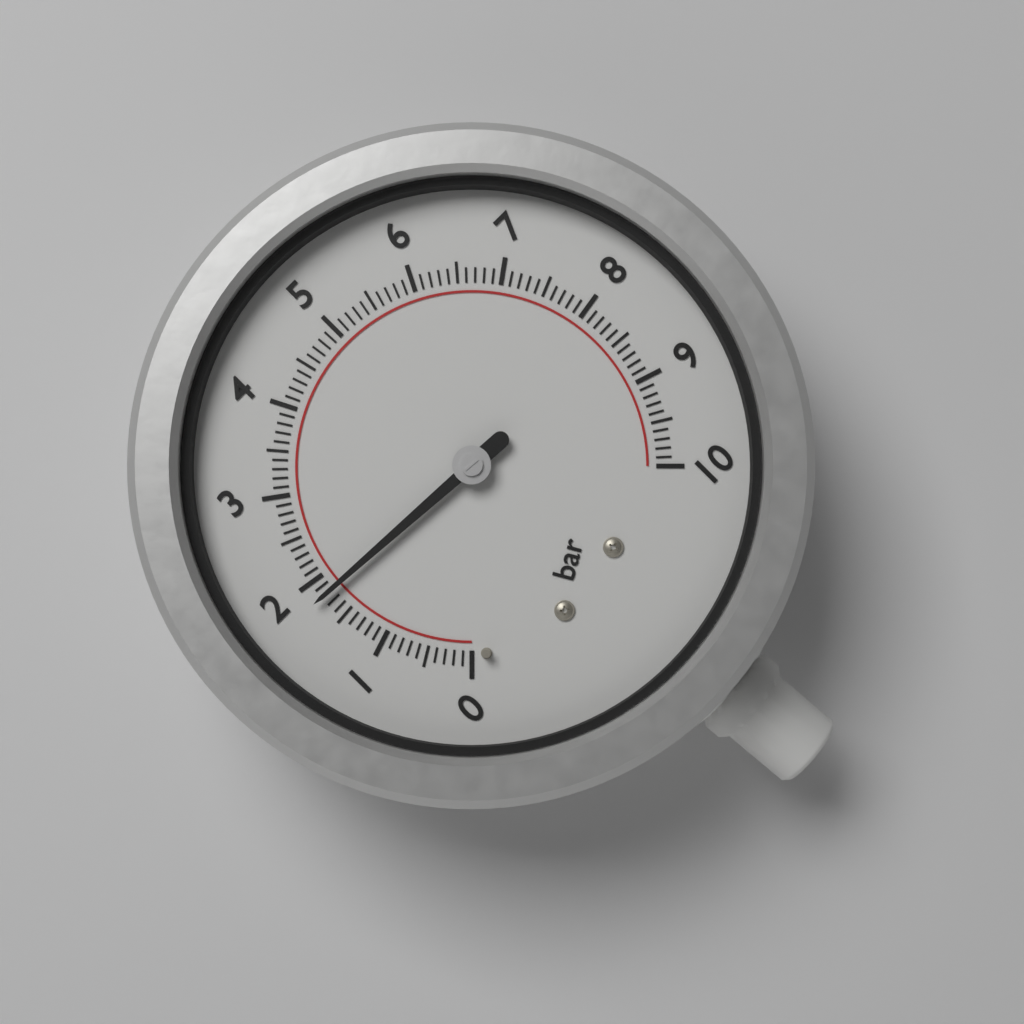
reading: 1.8 bar
